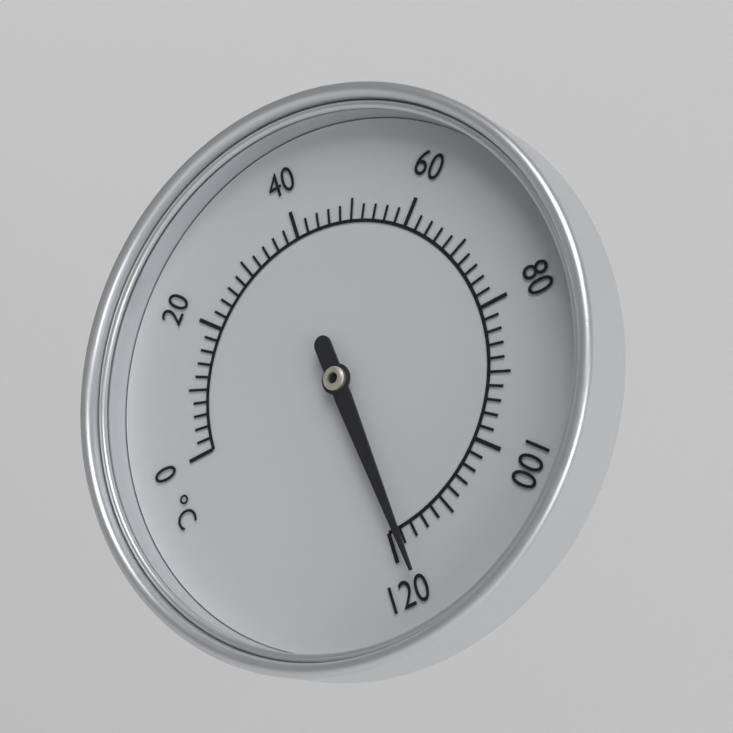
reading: 118 °C
